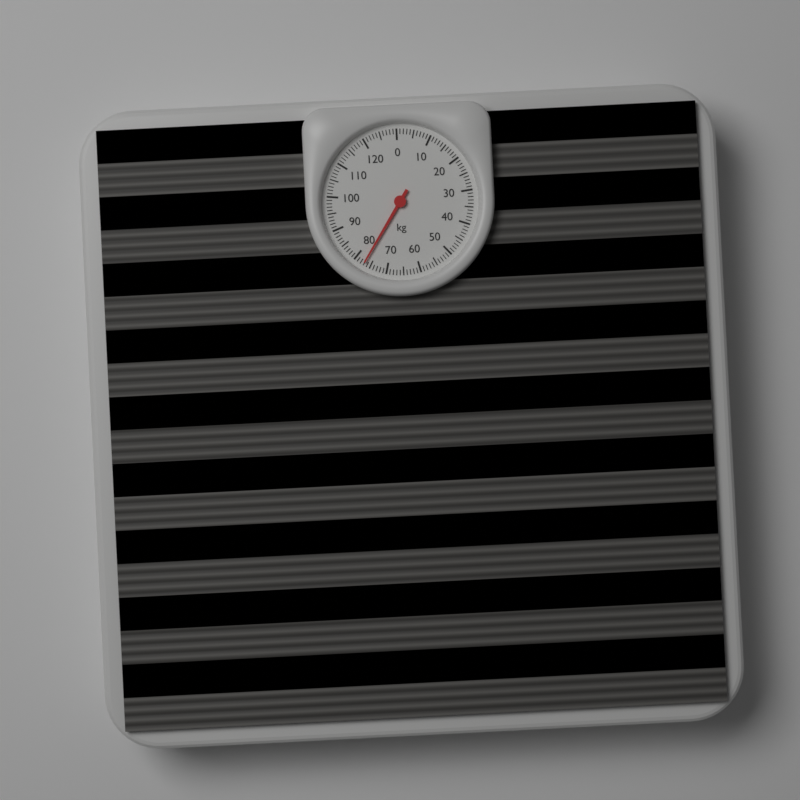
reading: 77 kg
